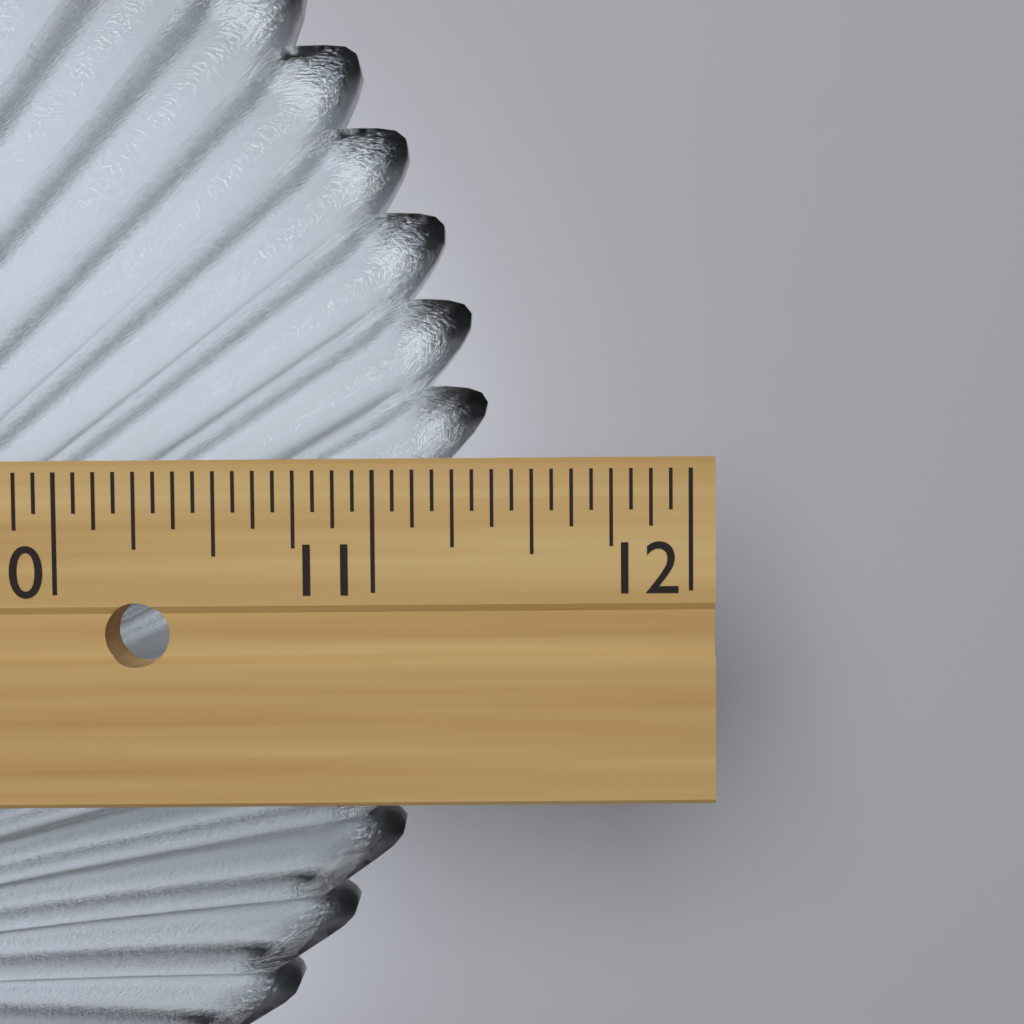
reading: 11.3750 in
